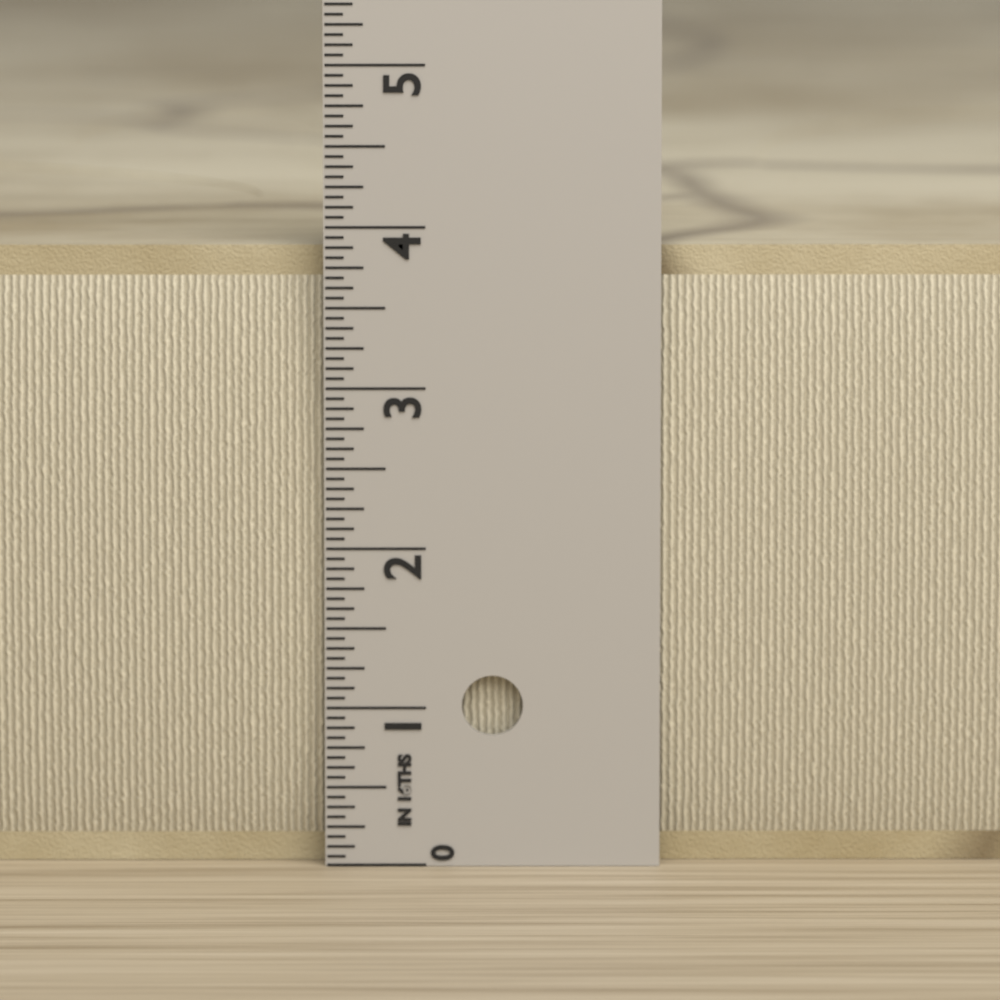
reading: 3.8750 in
